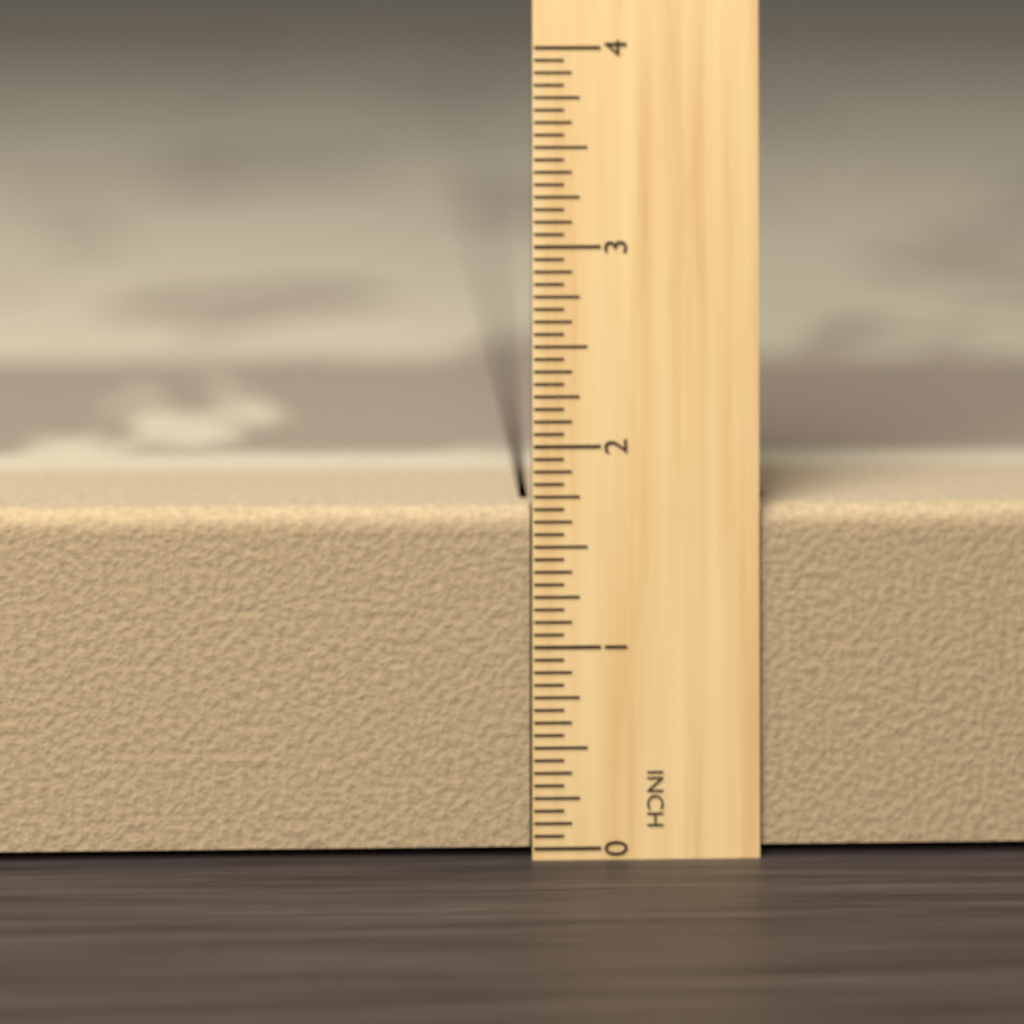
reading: 1.6875 in
